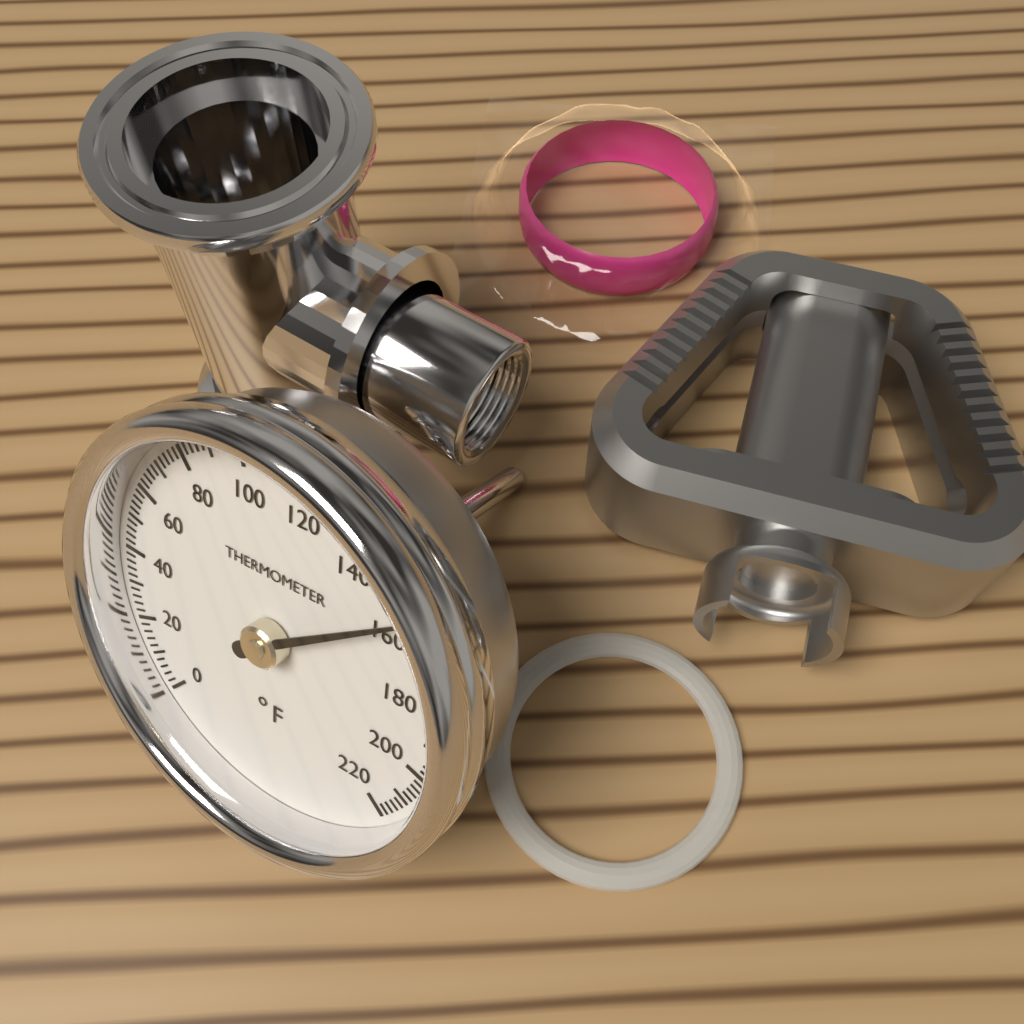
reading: 156 °F
